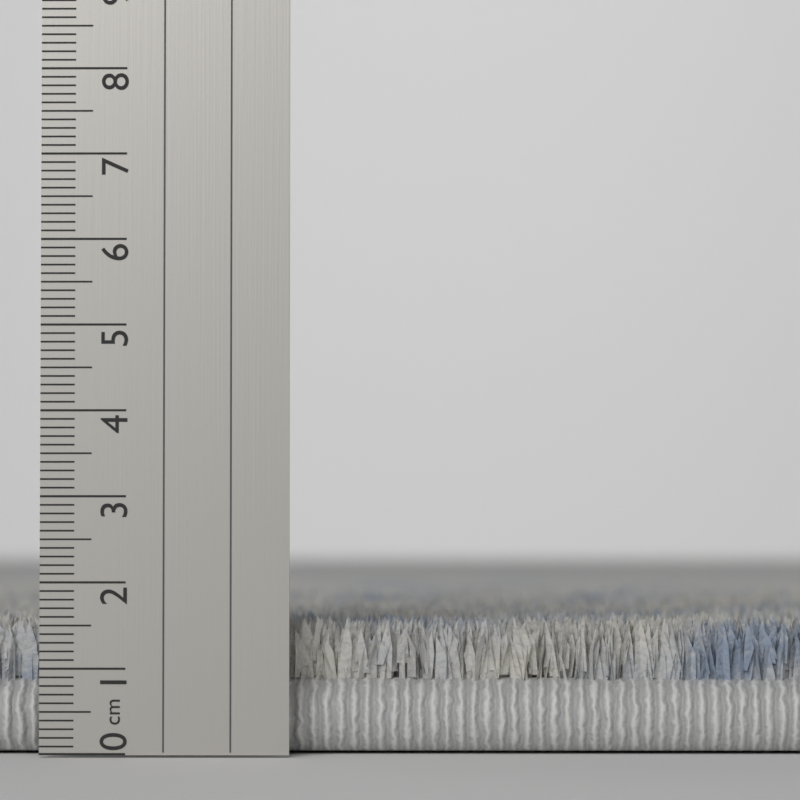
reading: 1.6 cm
